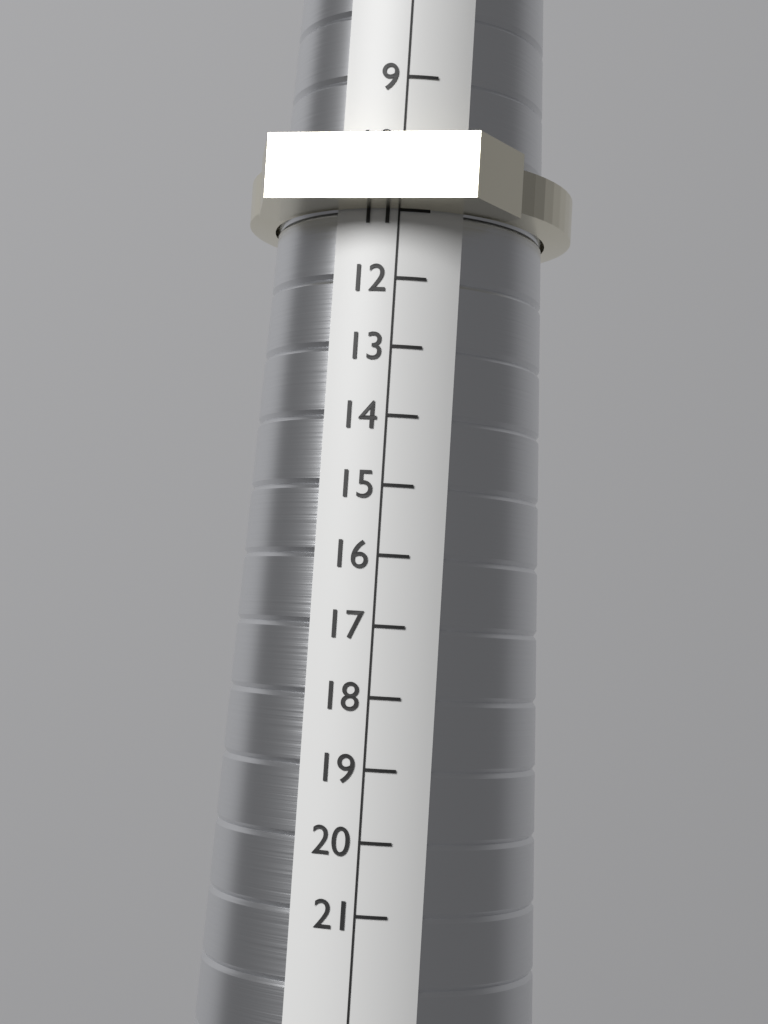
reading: 11 (no unit)
